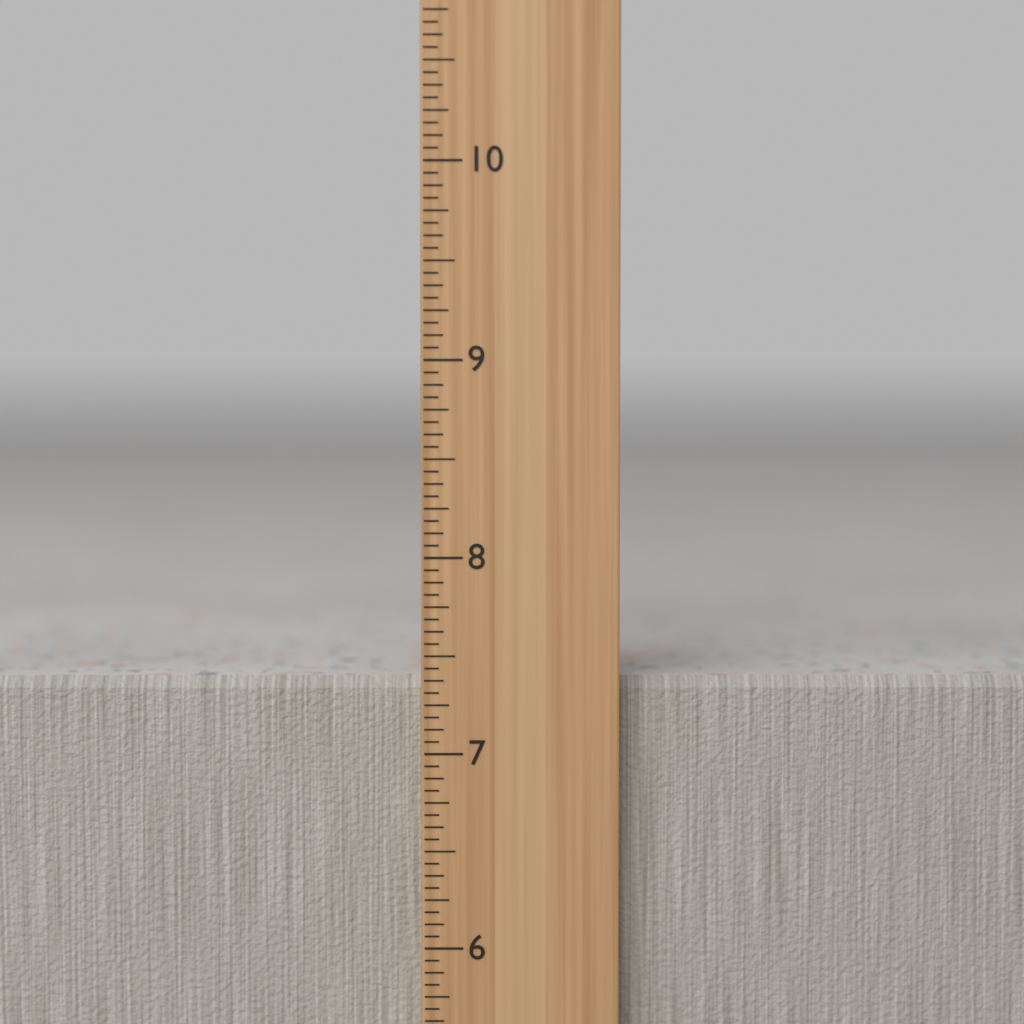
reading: 7.3750 in
